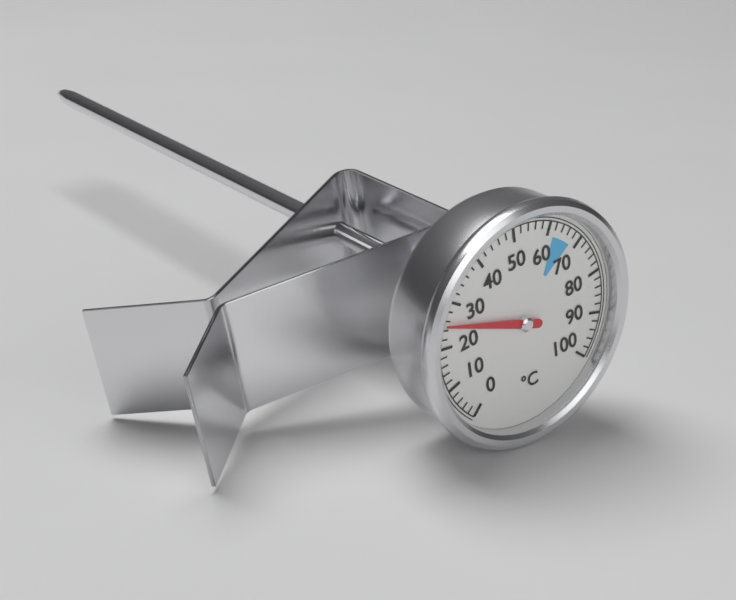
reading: 25 °C
